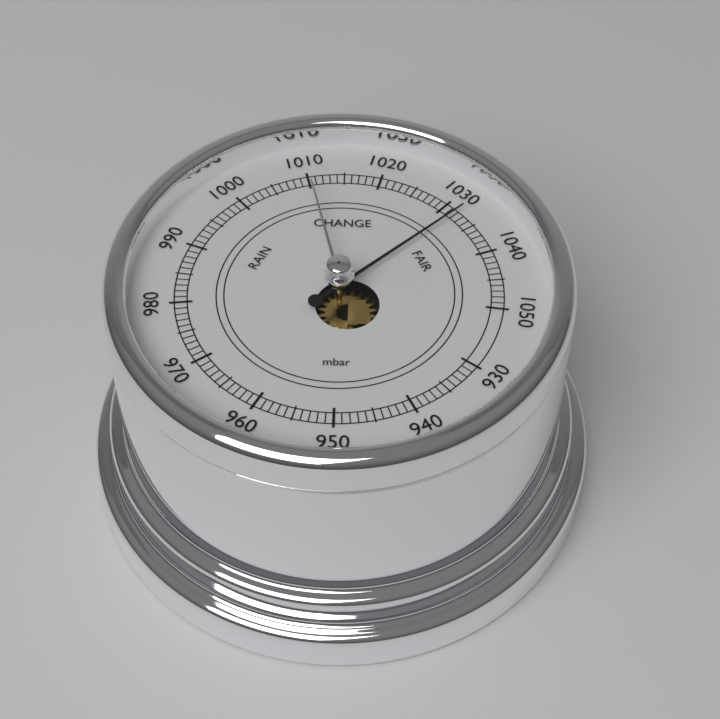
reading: 1032 mbar
